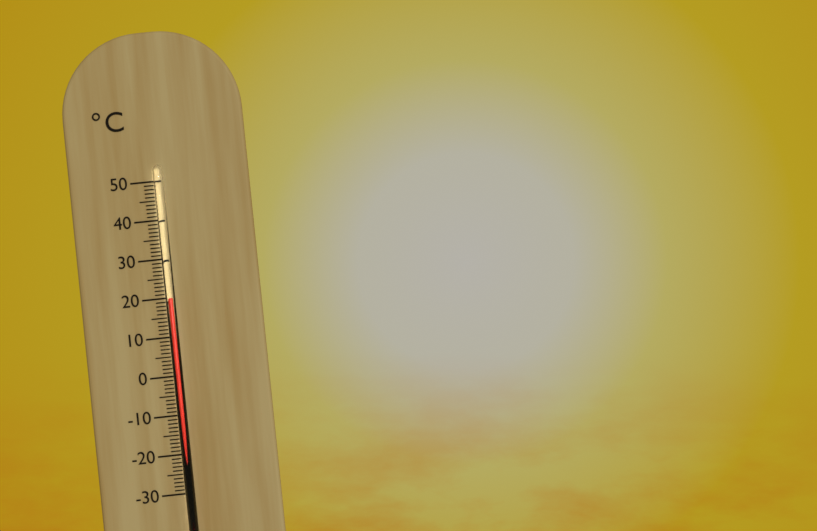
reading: 20 °C
